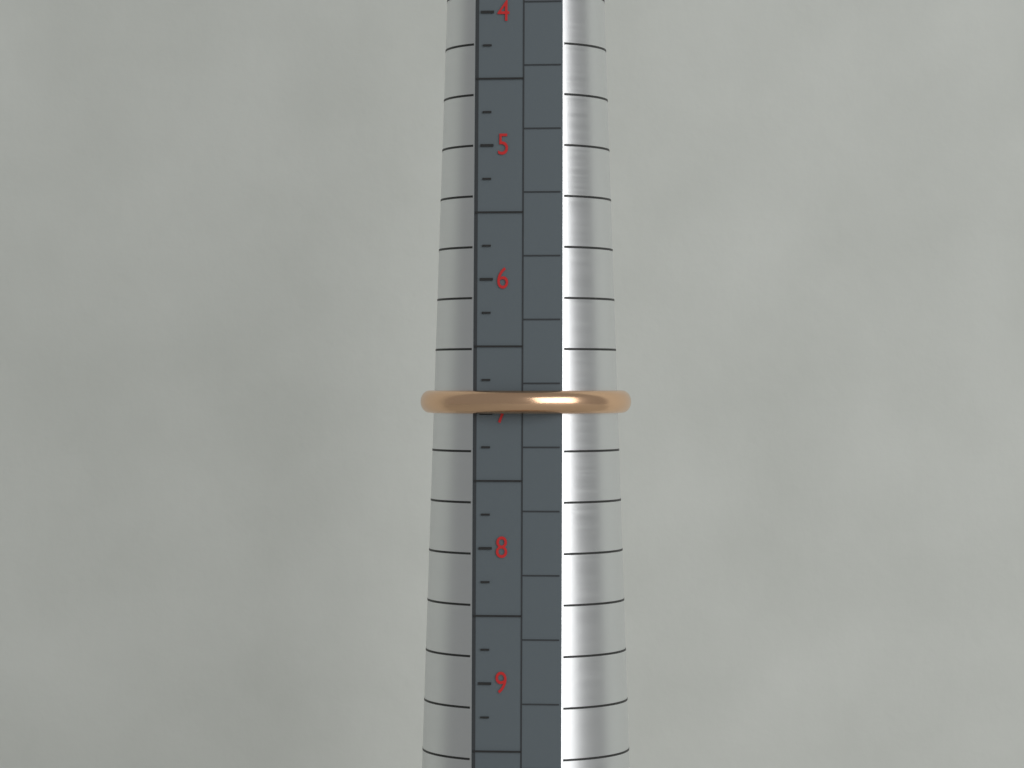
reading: 7.00 (no unit)
